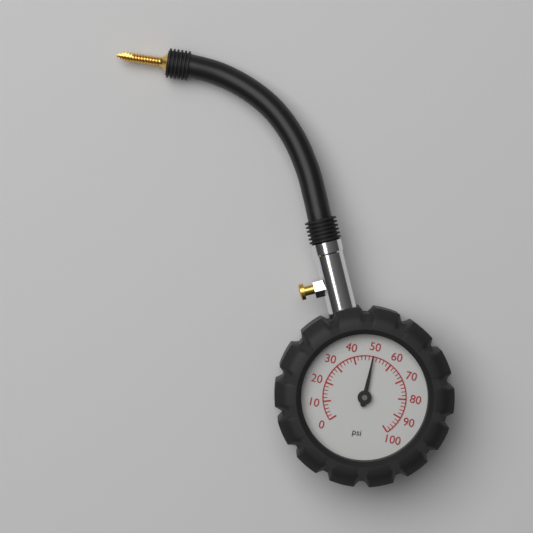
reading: 50 psi
